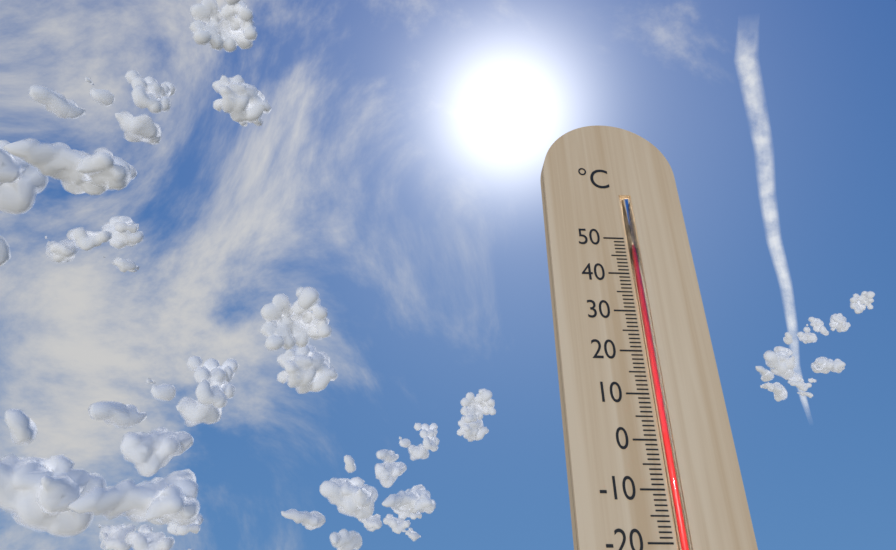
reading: 48 °C
